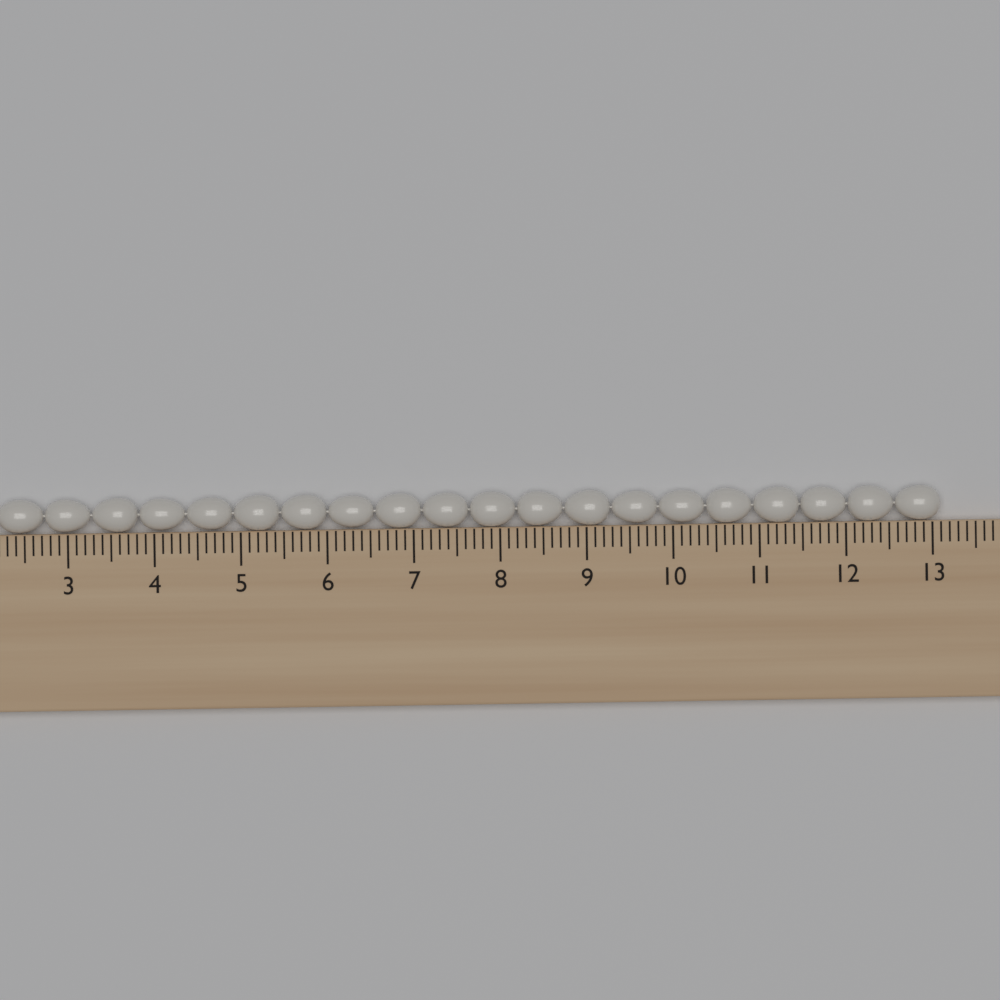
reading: 13.1 cm
